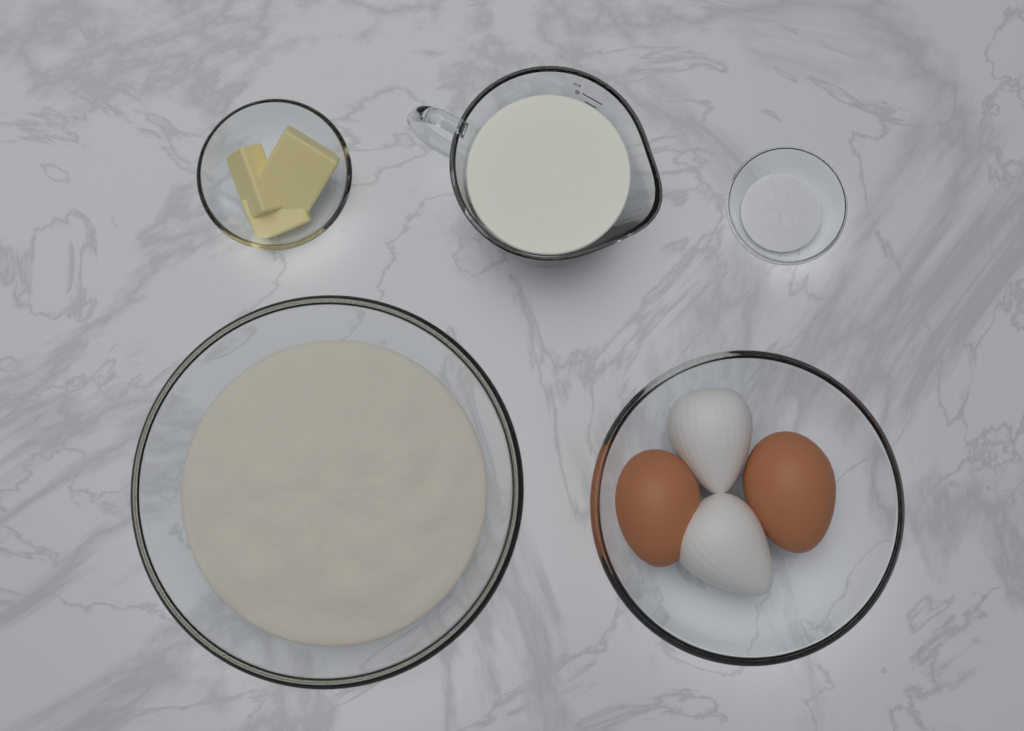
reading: 8 oz
